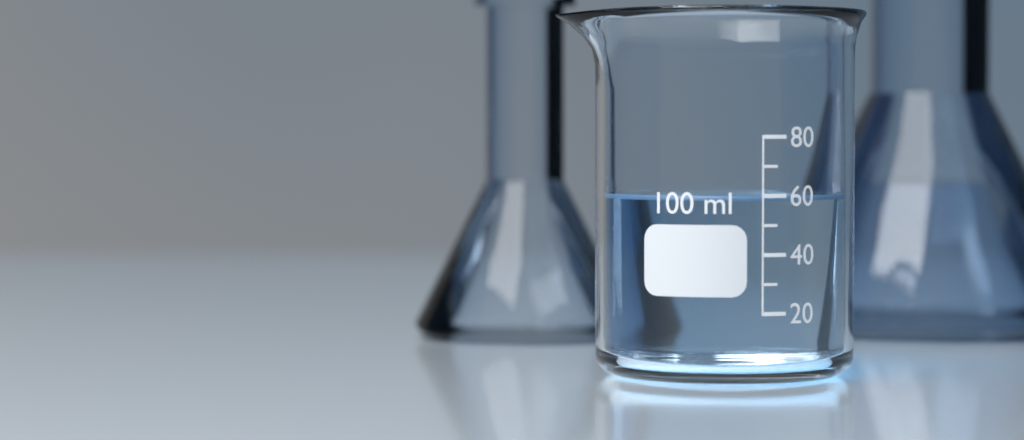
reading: 60 ml
